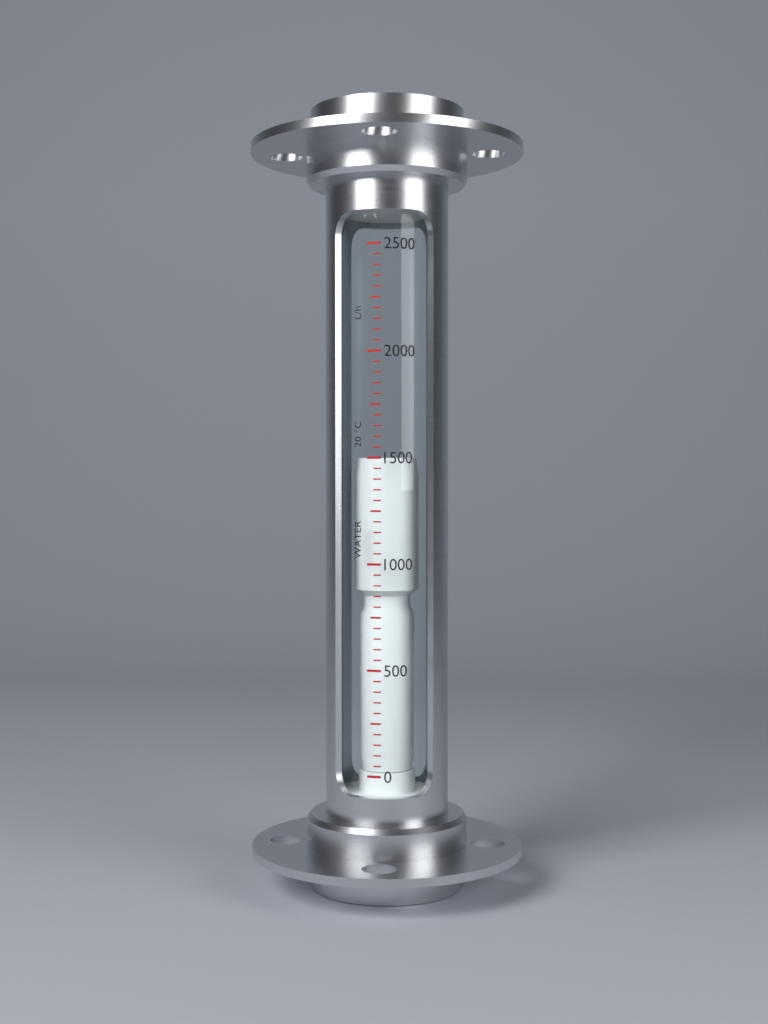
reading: 1500 L/h
